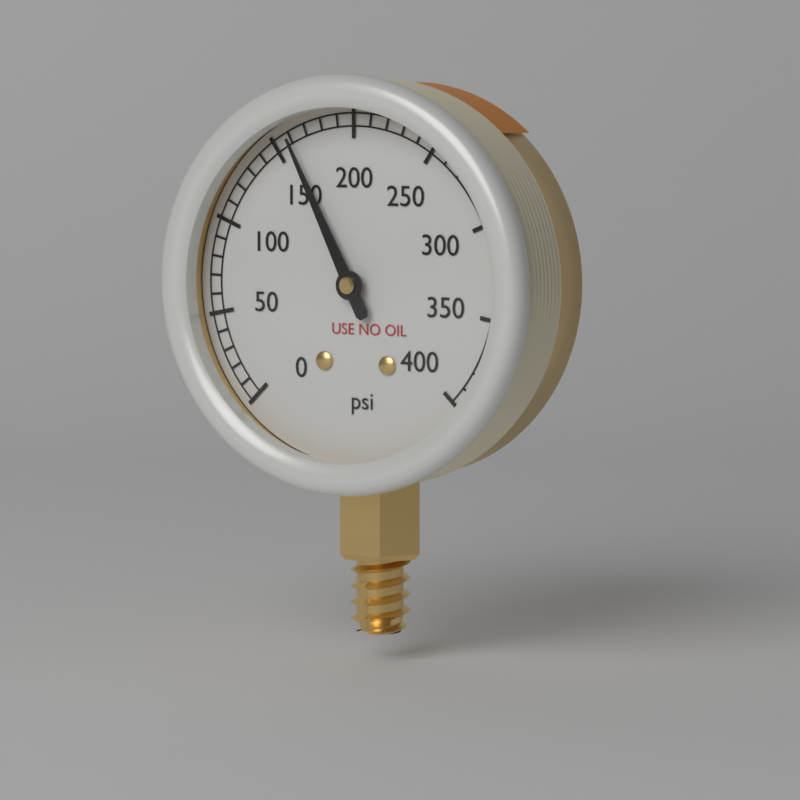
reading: 160 psi
